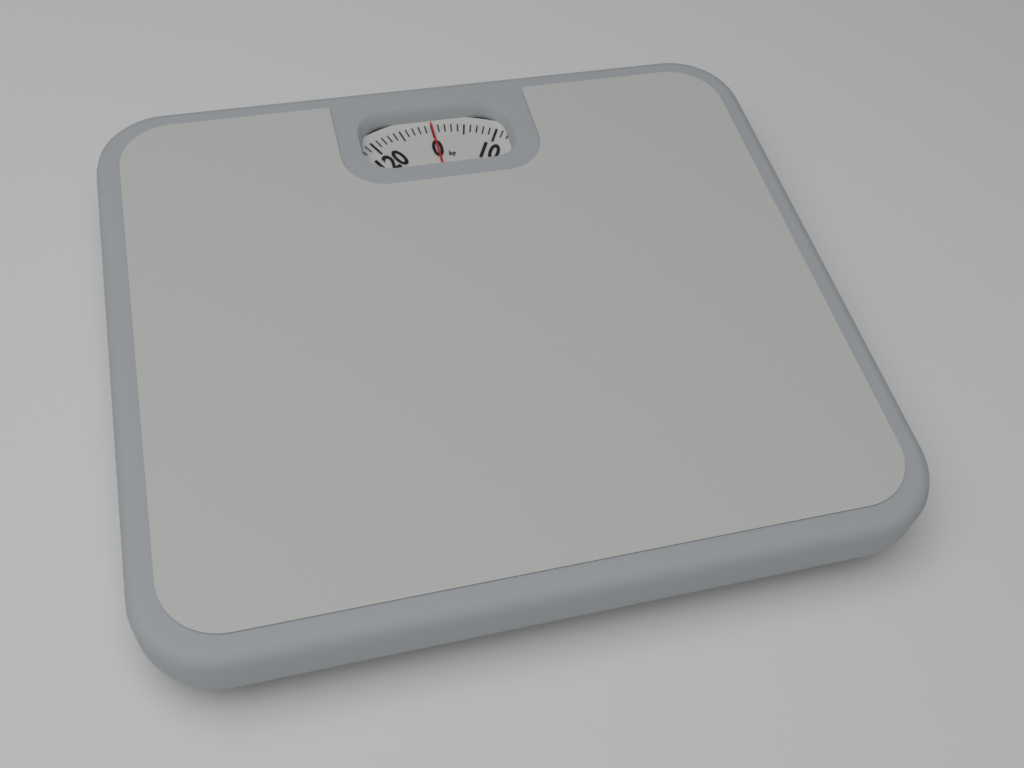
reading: 0 kg
